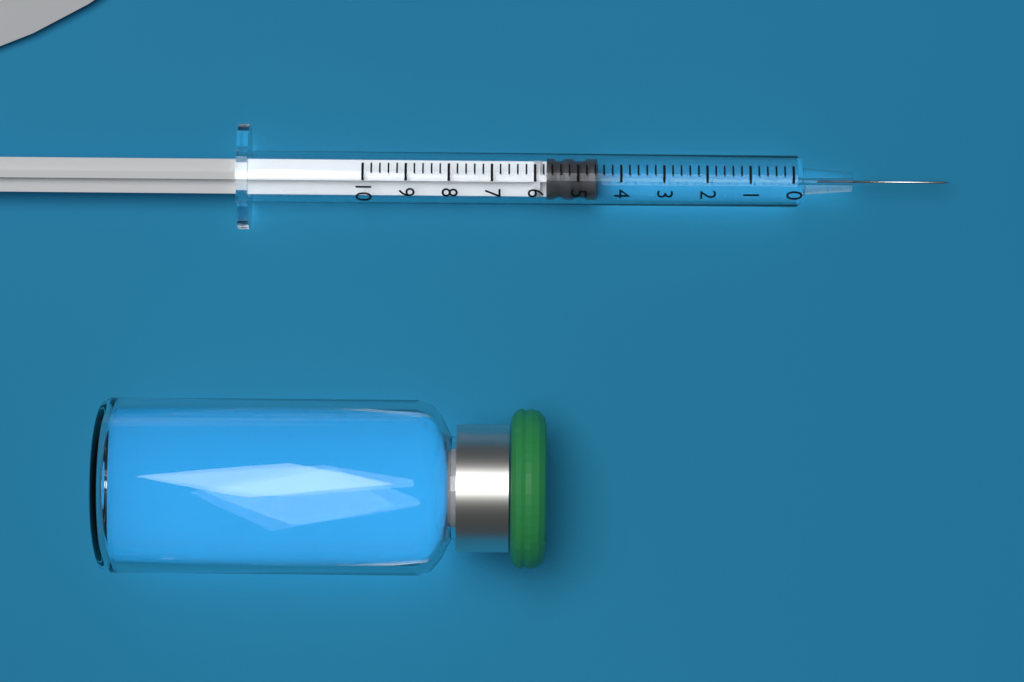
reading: 4.6 (no unit)
